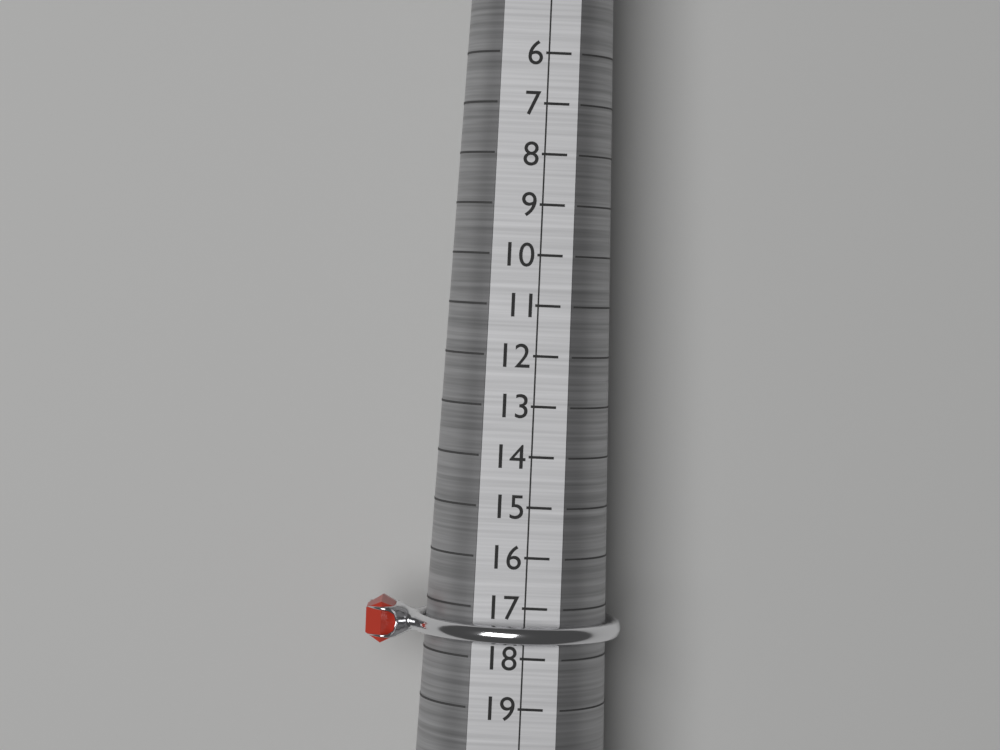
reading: 18 (no unit)
